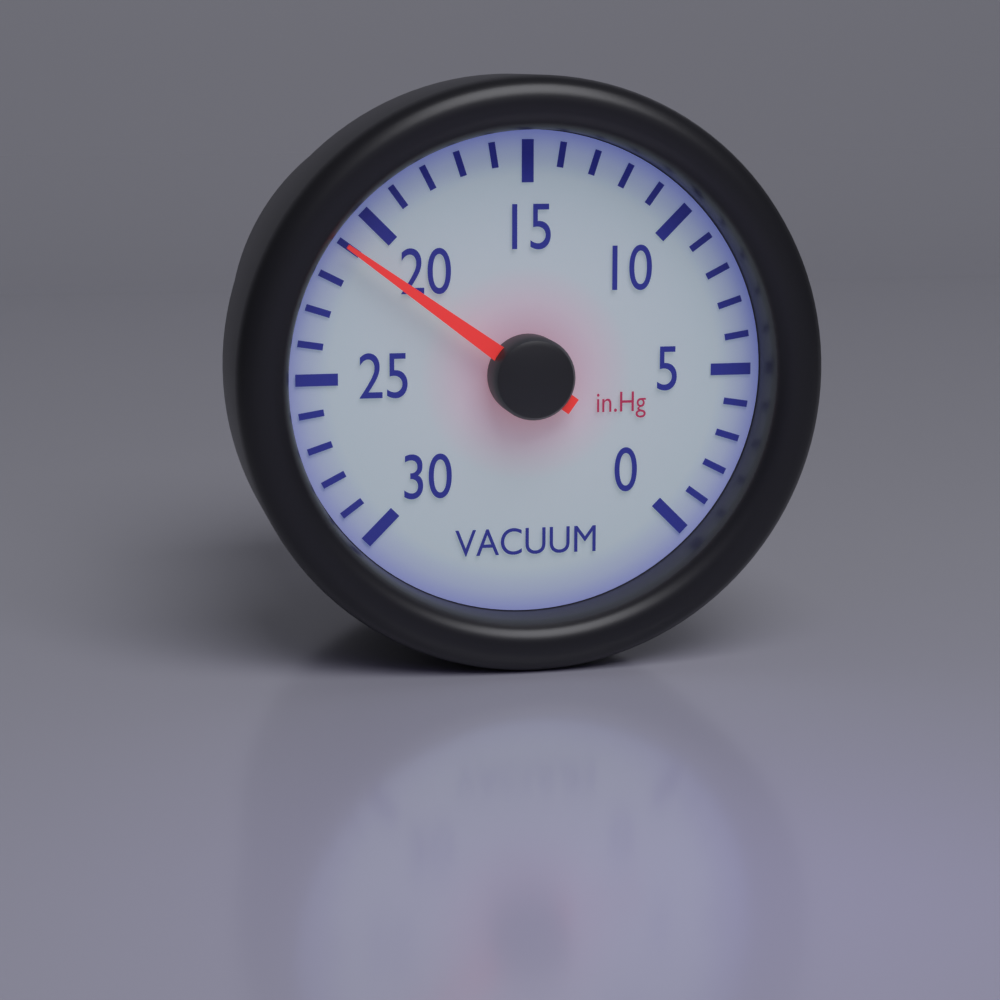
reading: 21 inHg
